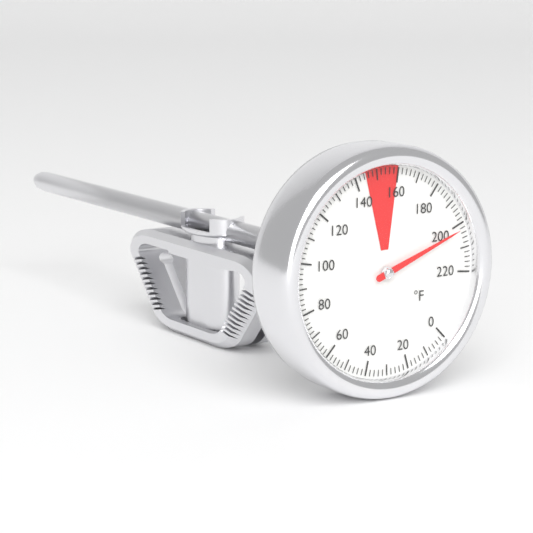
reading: 202 °F
